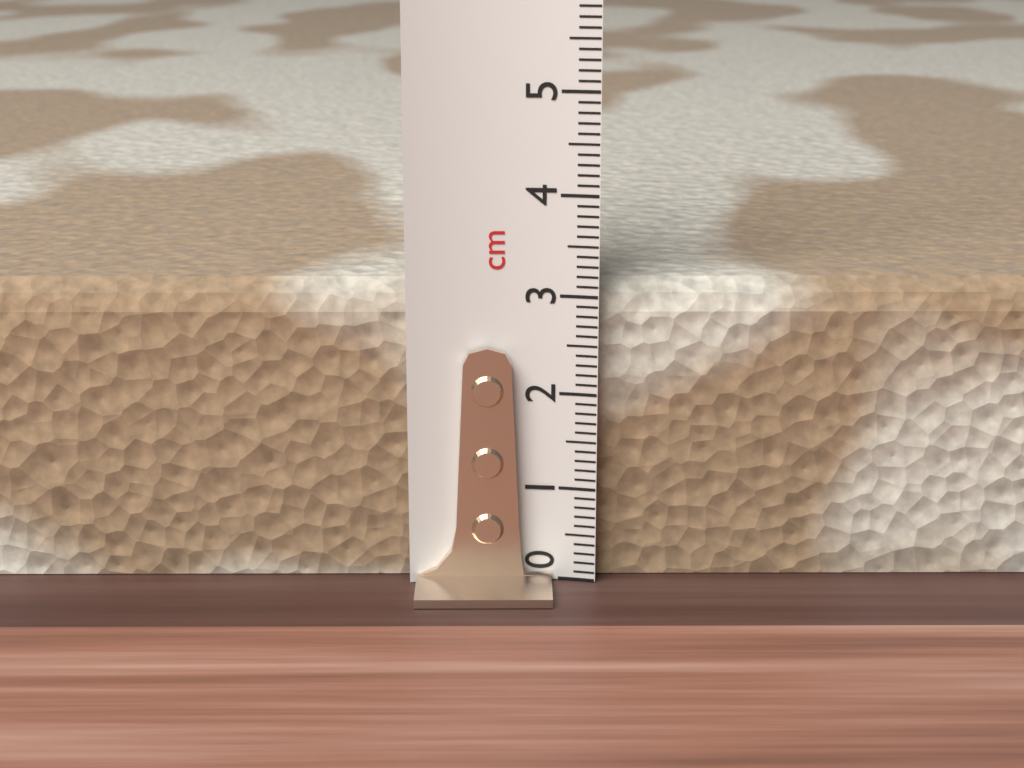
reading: 3.1 cm
